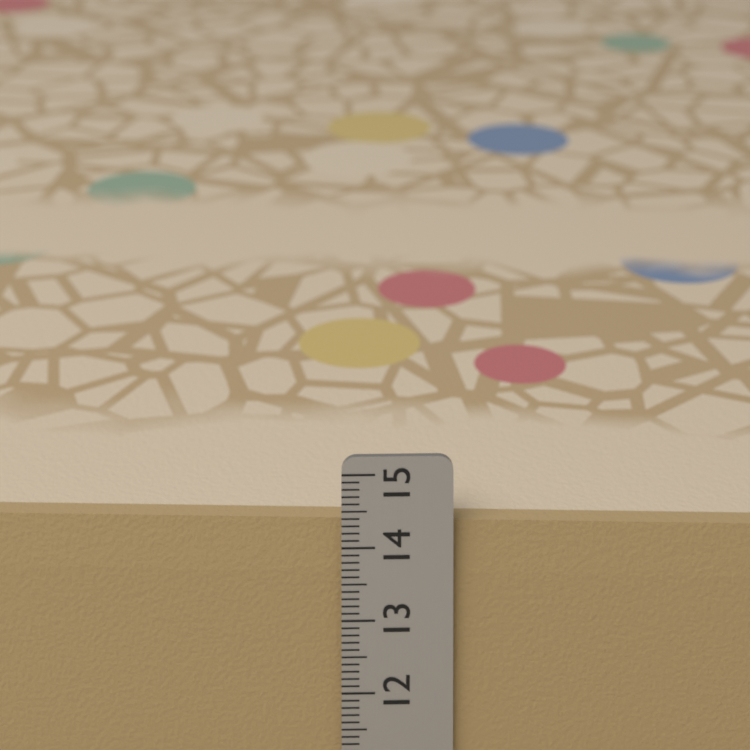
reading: 14.3 cm
